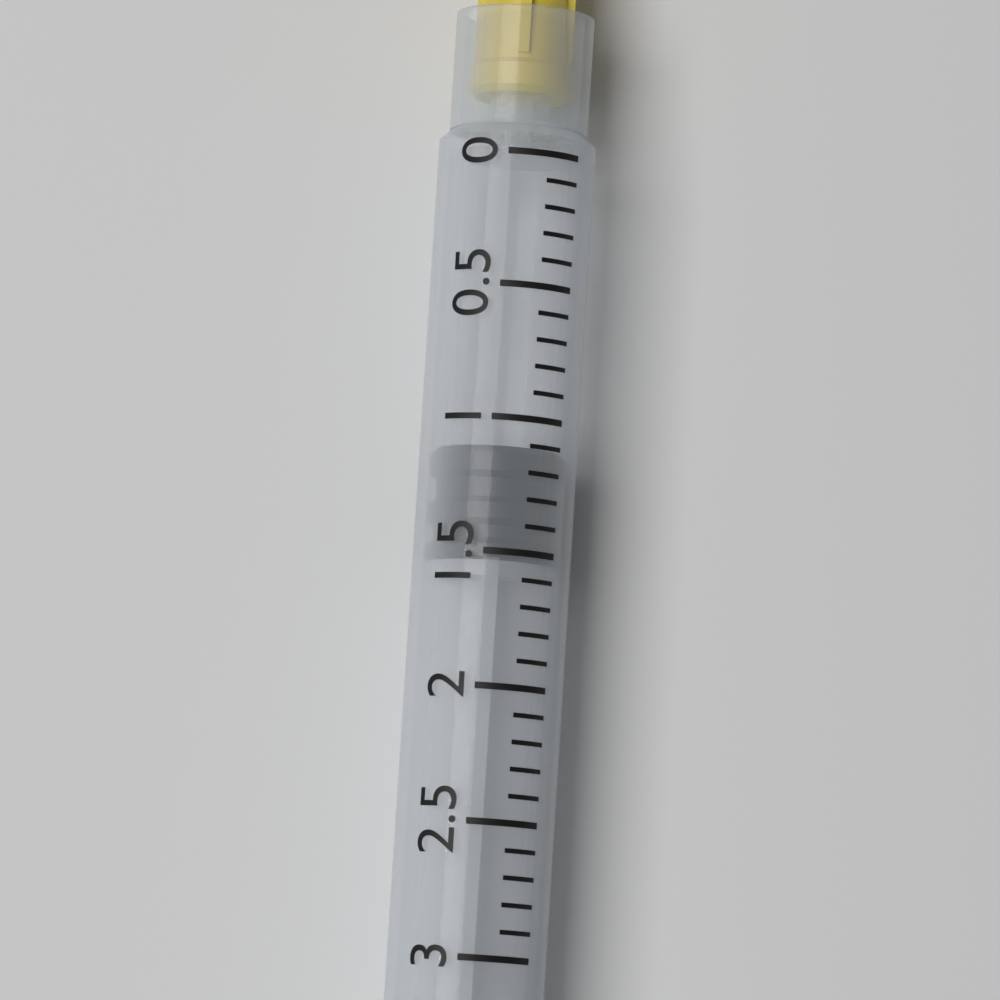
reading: 1.1 ml
